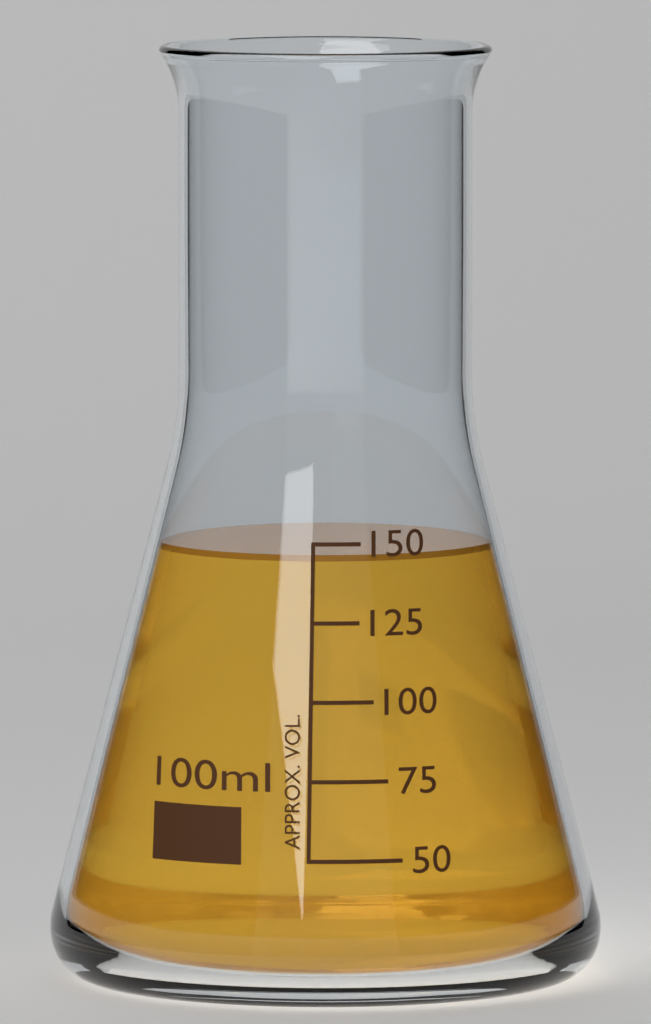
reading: 146 ml
